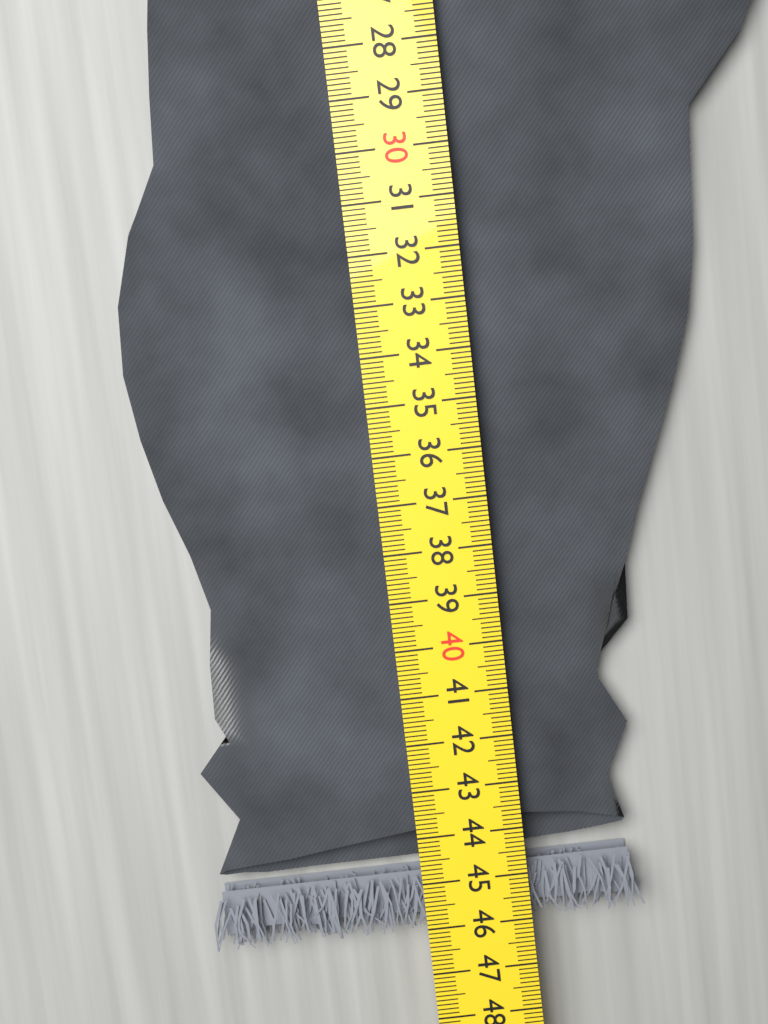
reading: 46.1 cm
